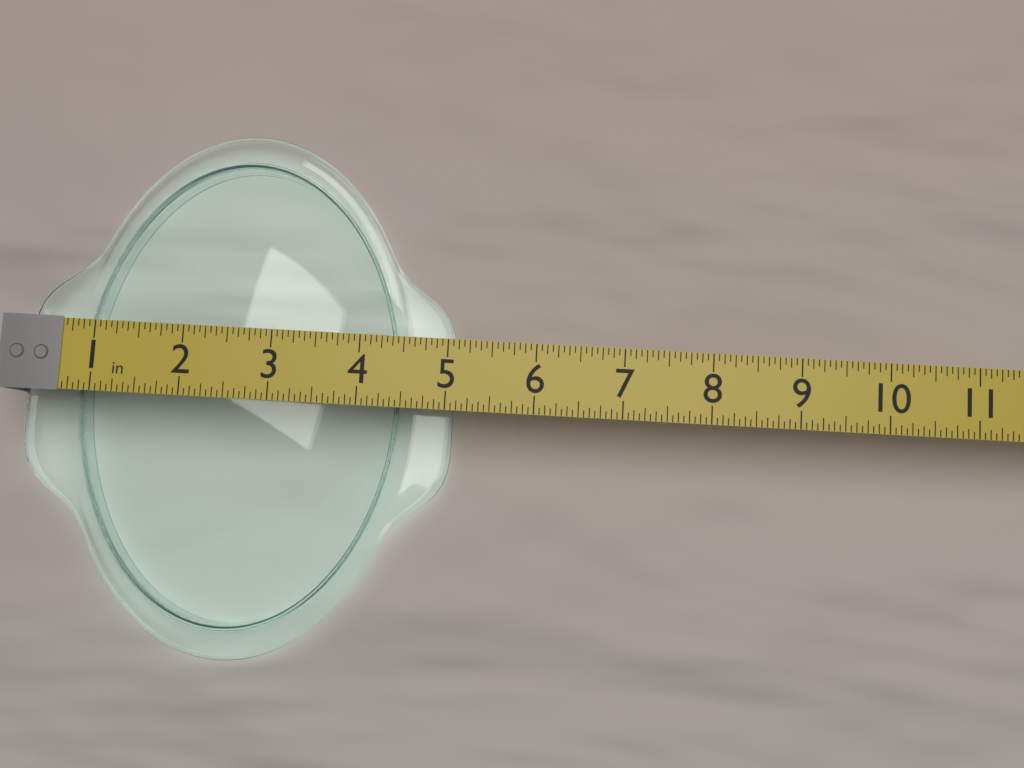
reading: 5.0625 in
